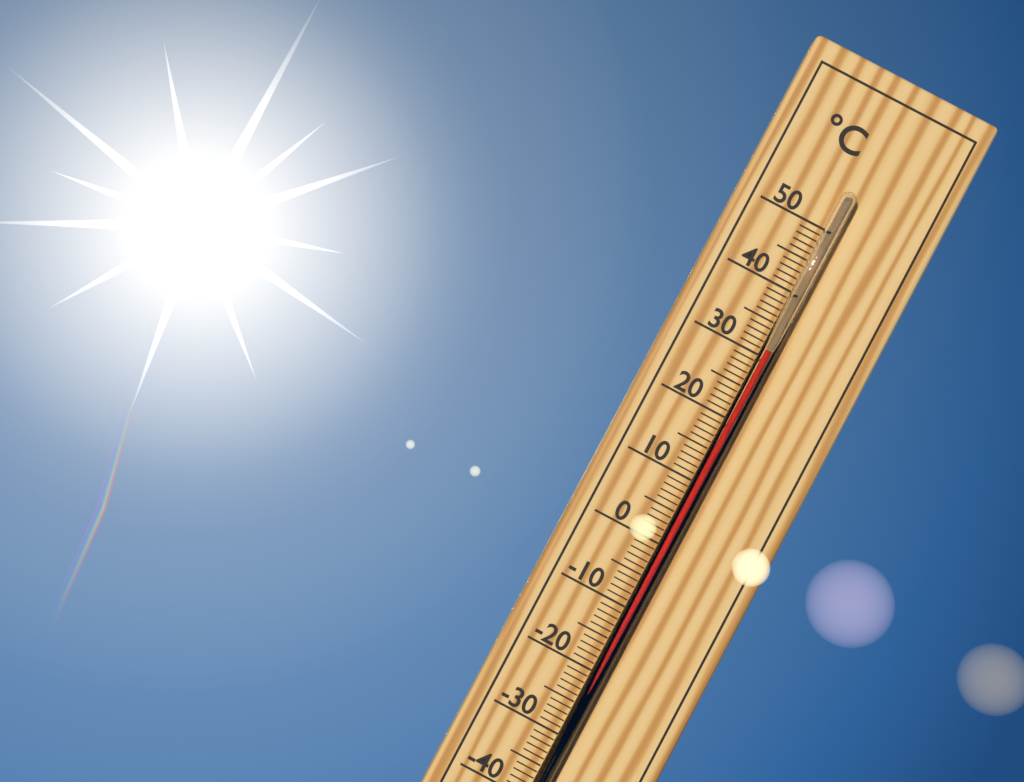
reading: 31 °C
